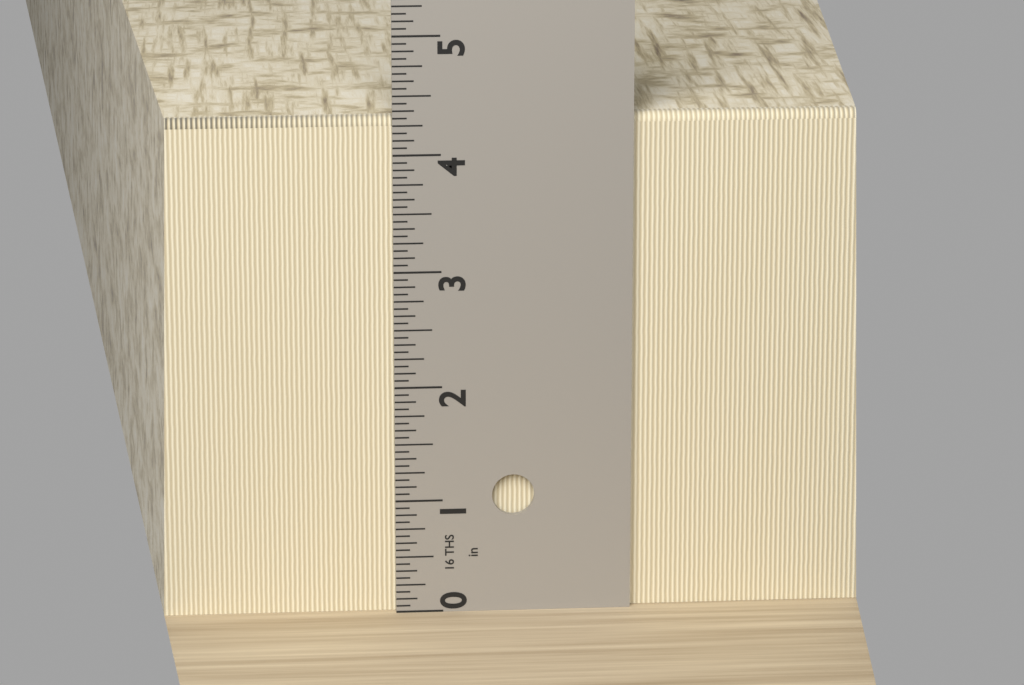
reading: 4.3125 in
